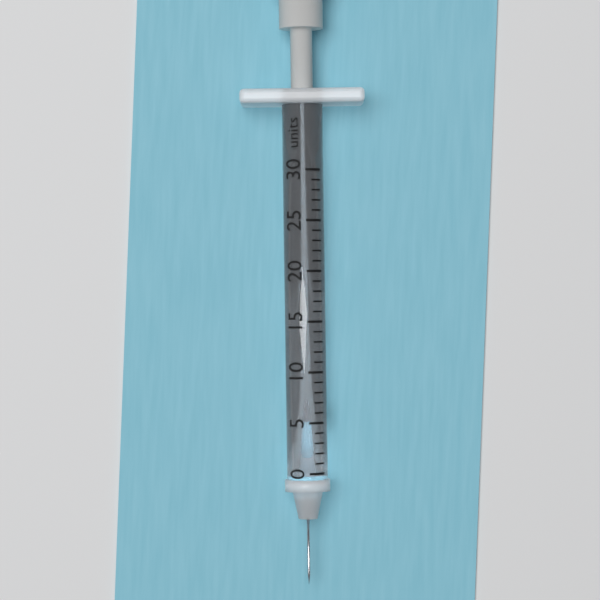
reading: 5 units
